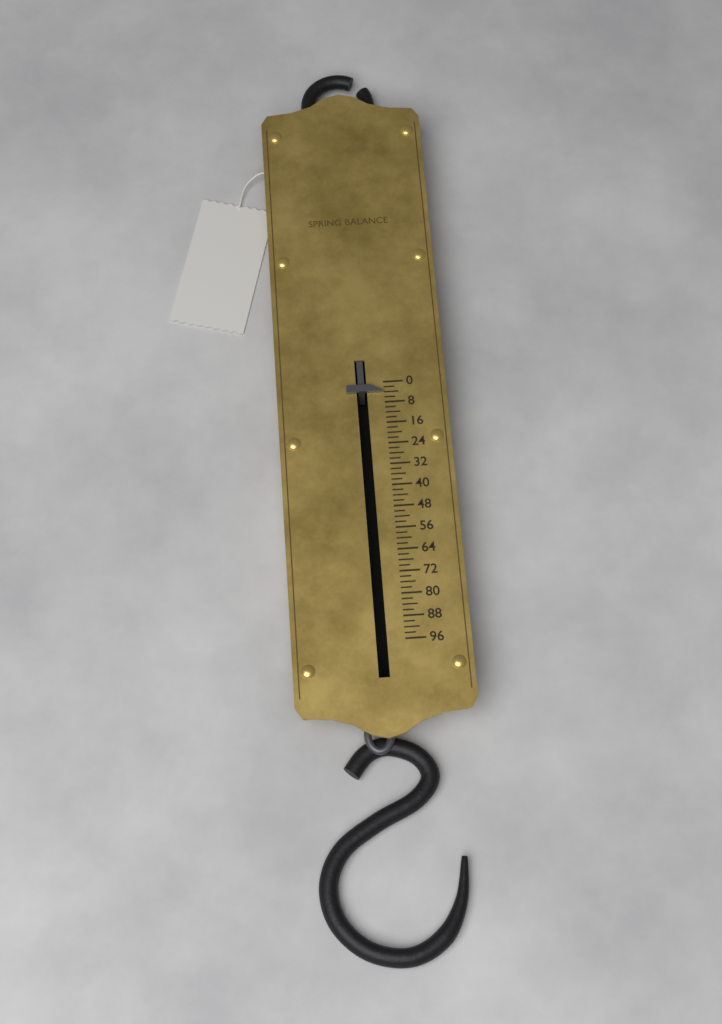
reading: 4 (no unit)
